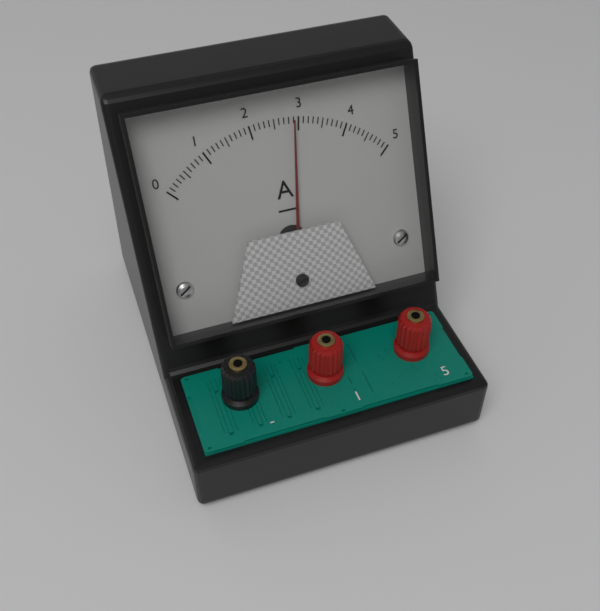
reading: 2.9 A
